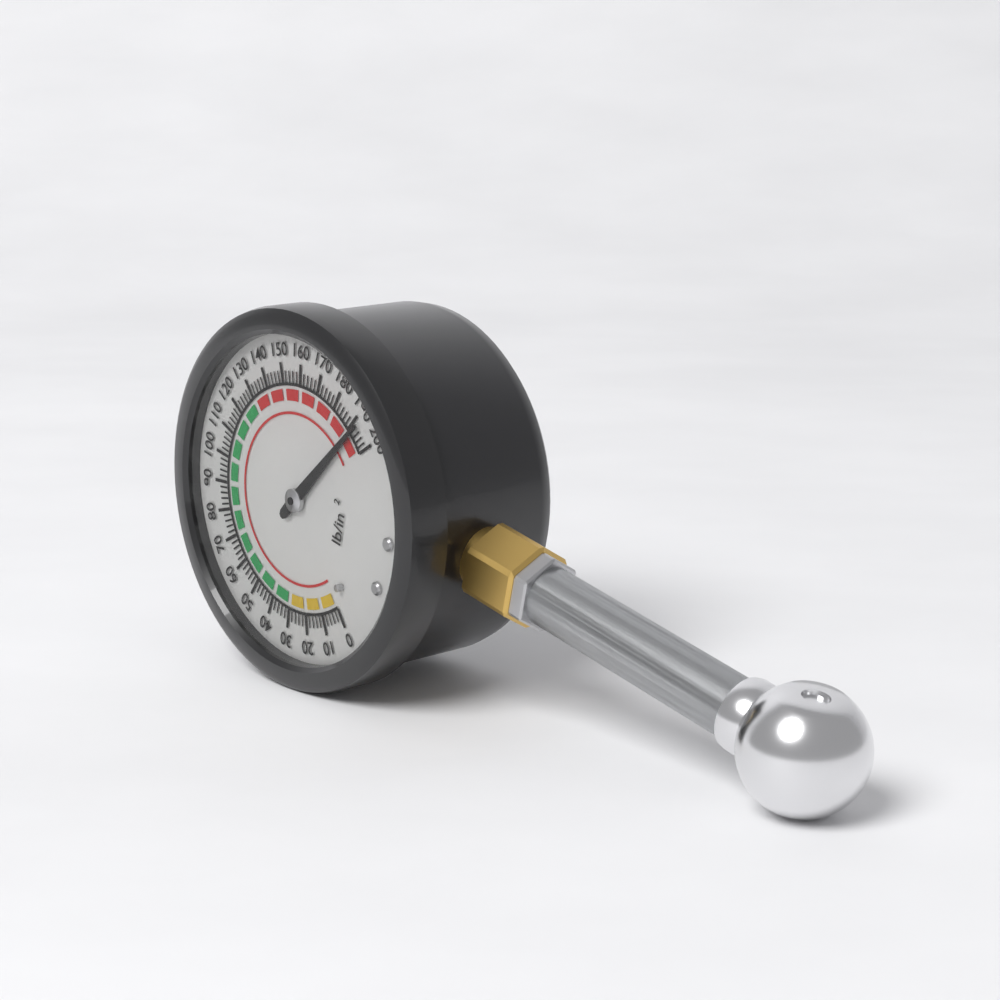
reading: 192 psi
